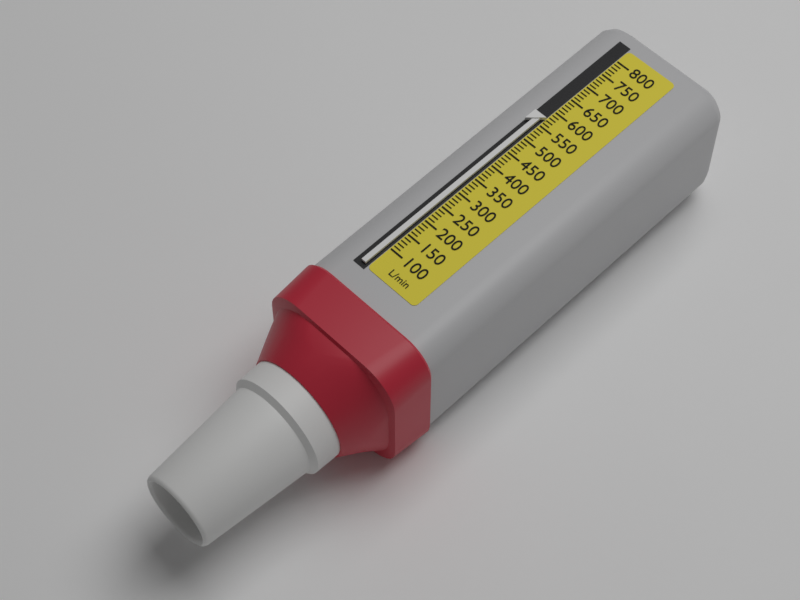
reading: 570 L/min
